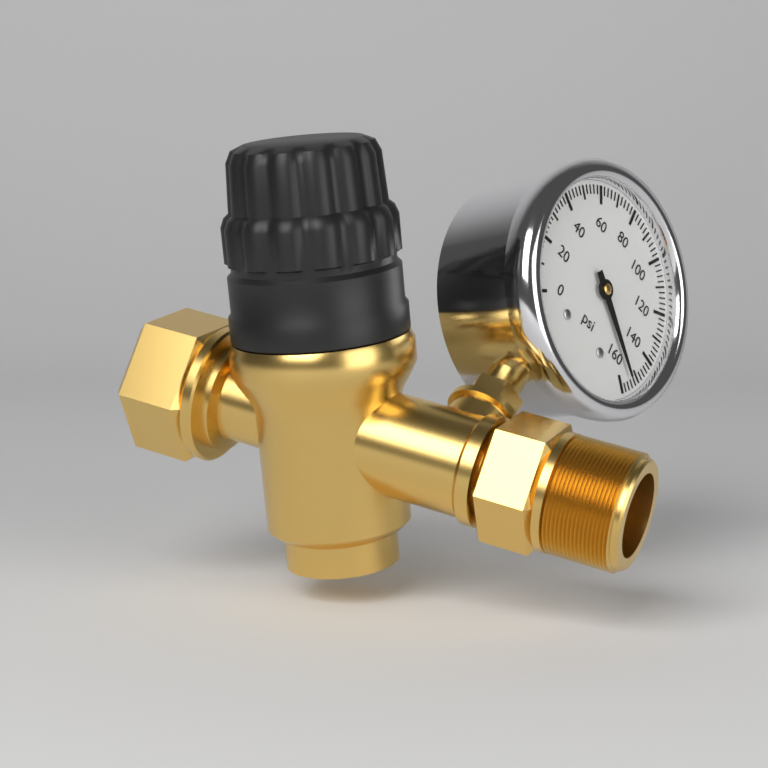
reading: 154 psi
